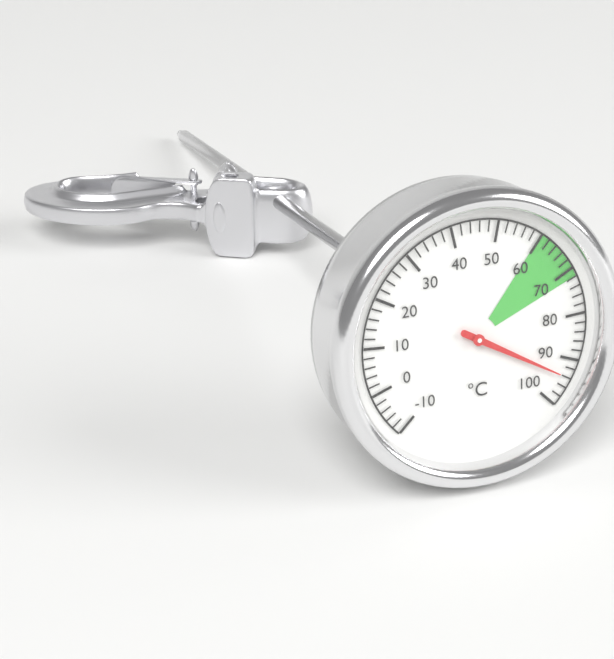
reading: 94 °C
